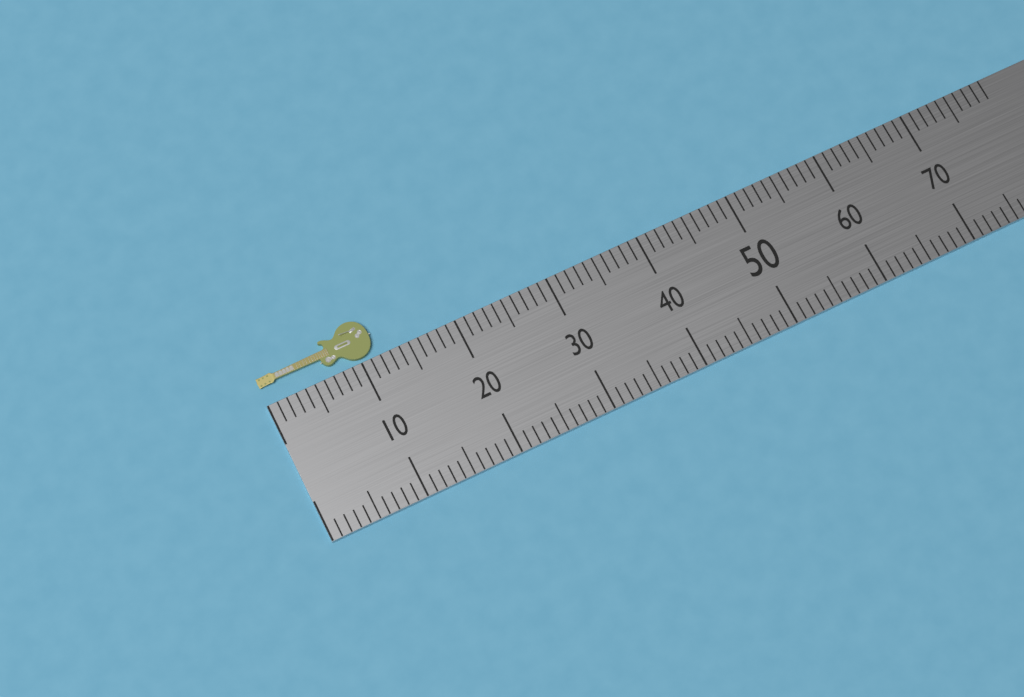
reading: 12 (no unit)
